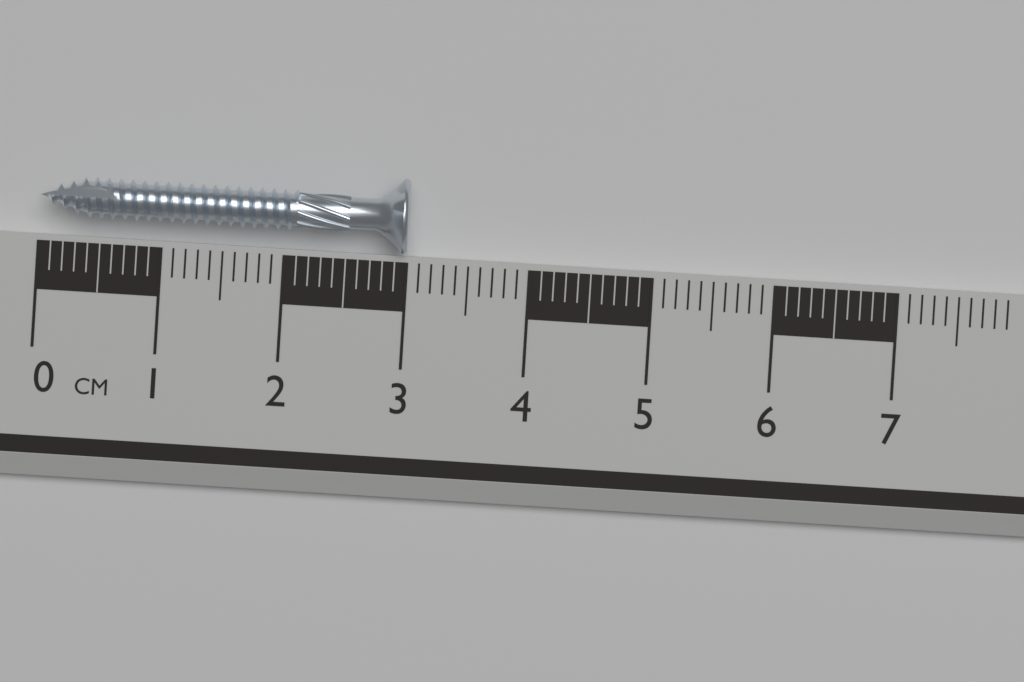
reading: 3.0 cm
